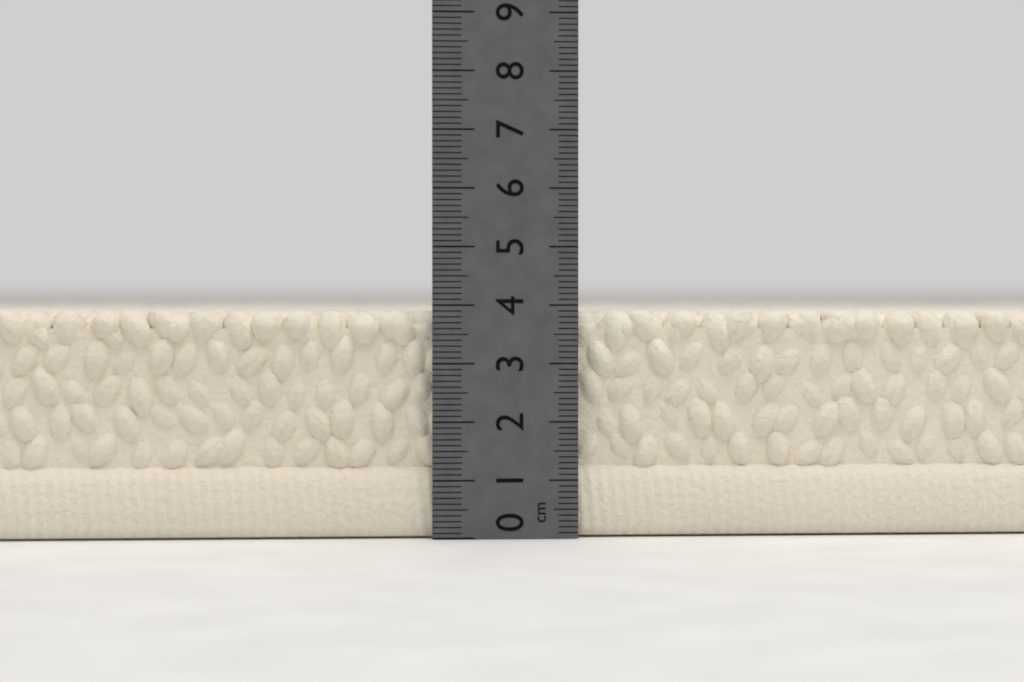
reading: 3.9 cm
